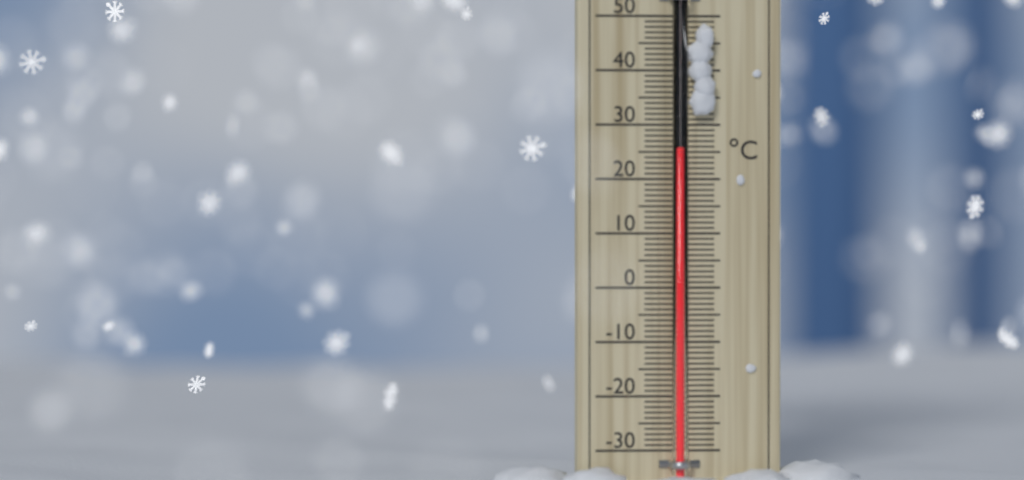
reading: 25 °C
